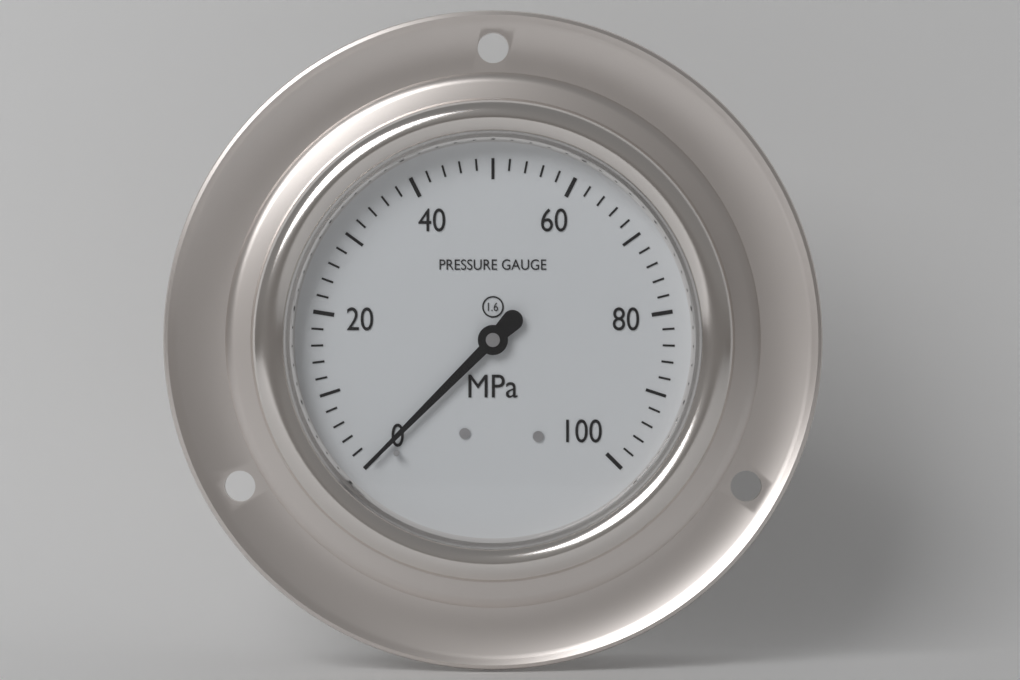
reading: 0 MPa
